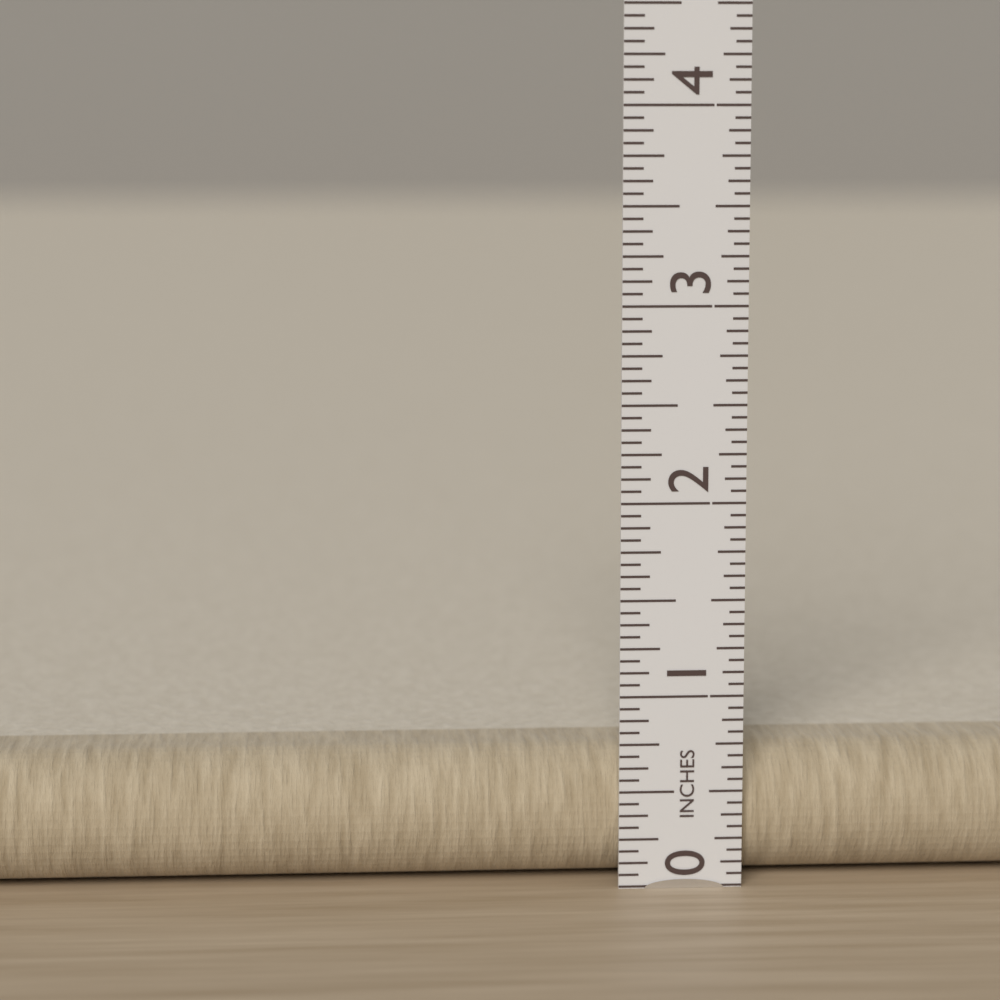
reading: 0.6875 in
